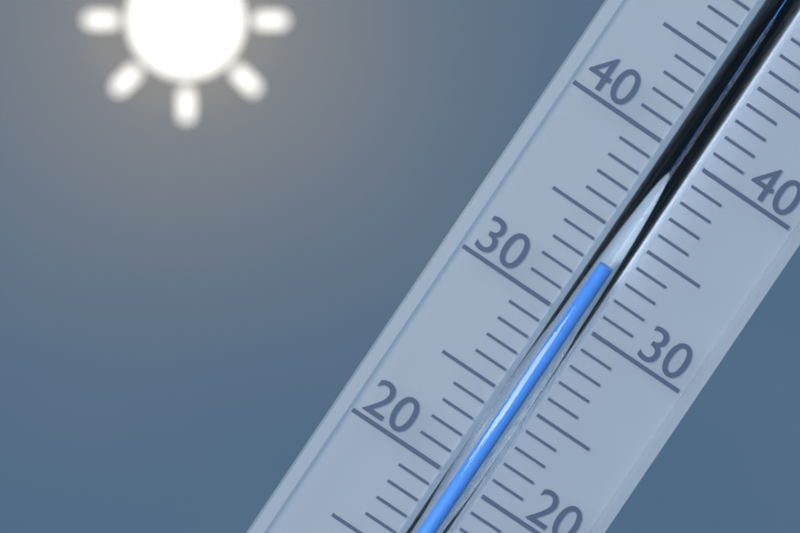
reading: 33 °C
